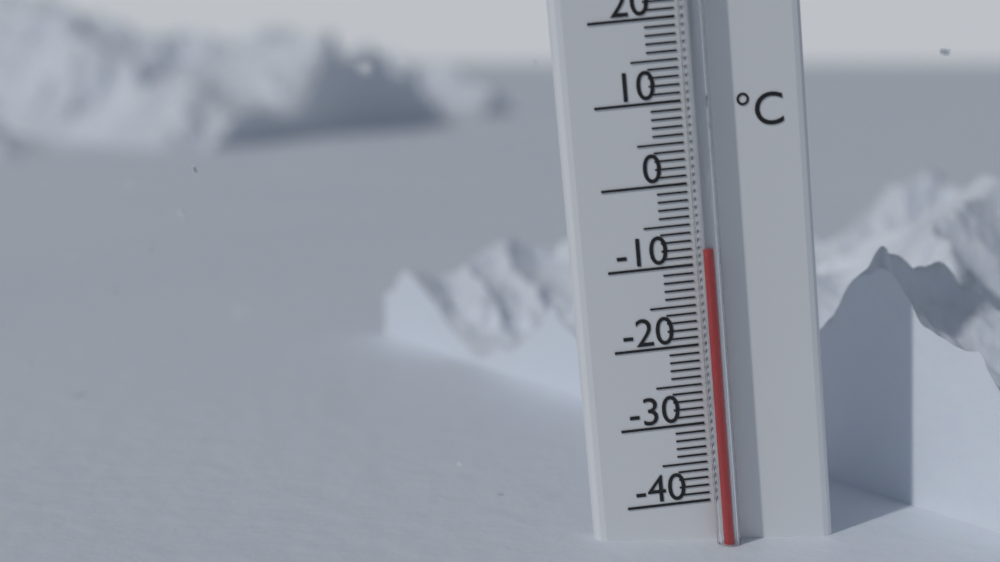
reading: -8 °C
